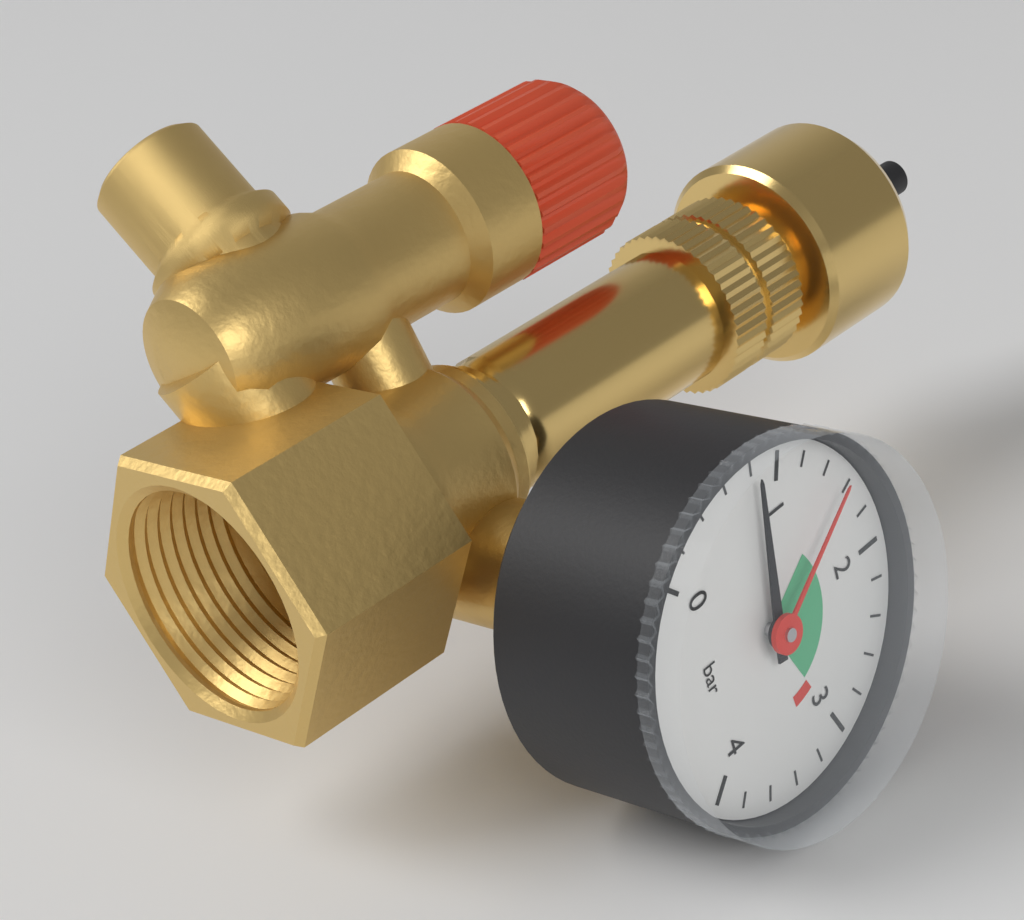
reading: 0.8 bar
